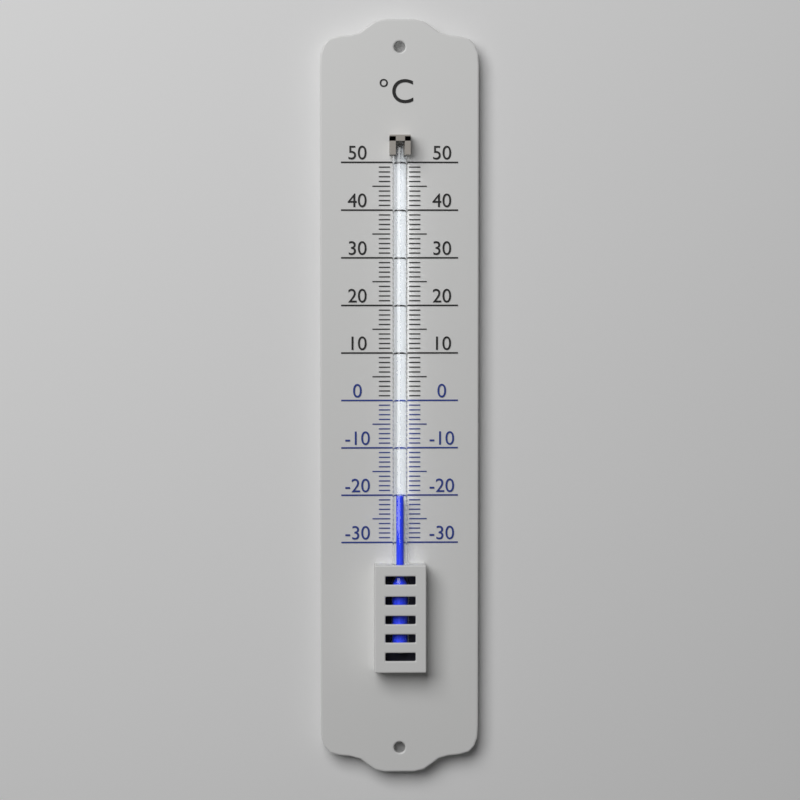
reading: -20 °C
